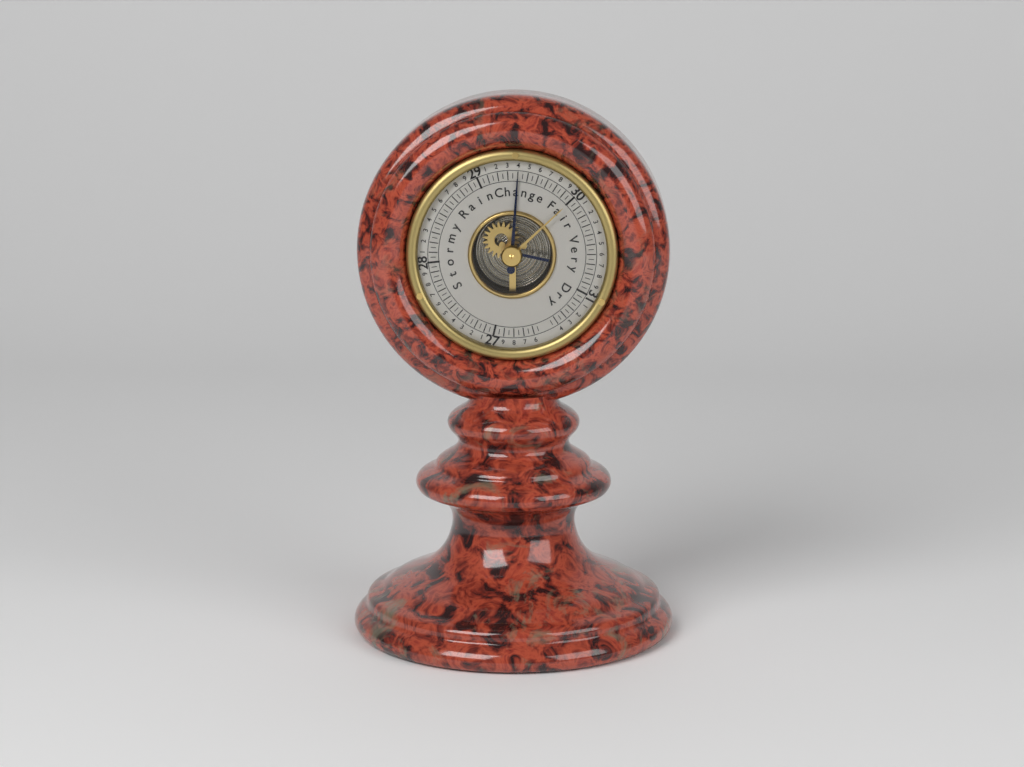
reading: 29.40 (no unit)
